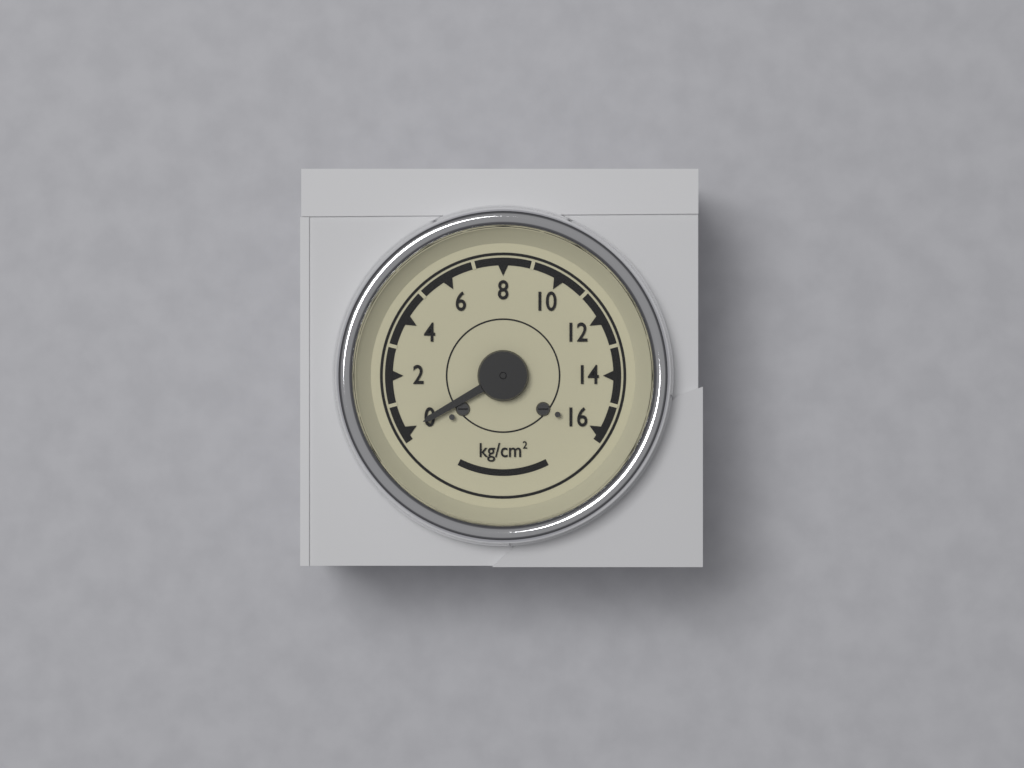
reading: 0 kg/cm²
